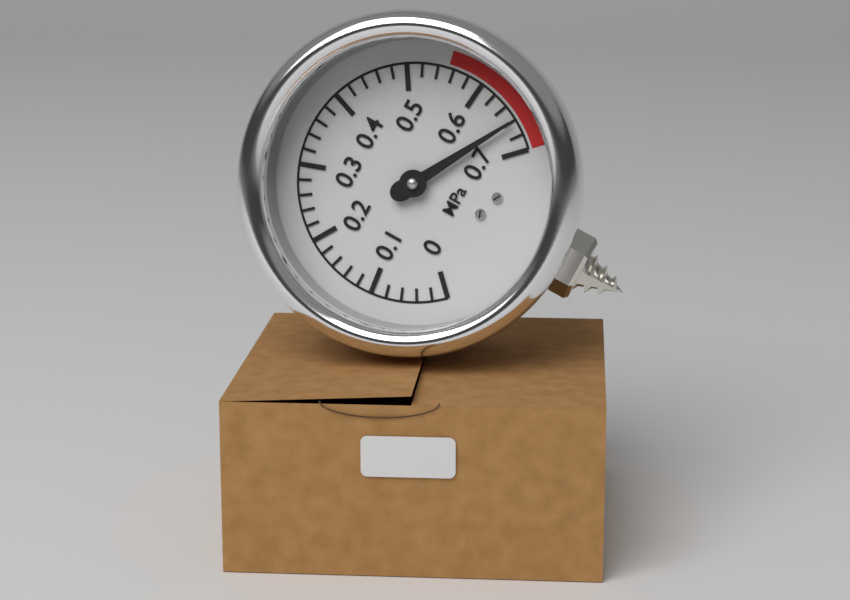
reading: 0.66 MPa
